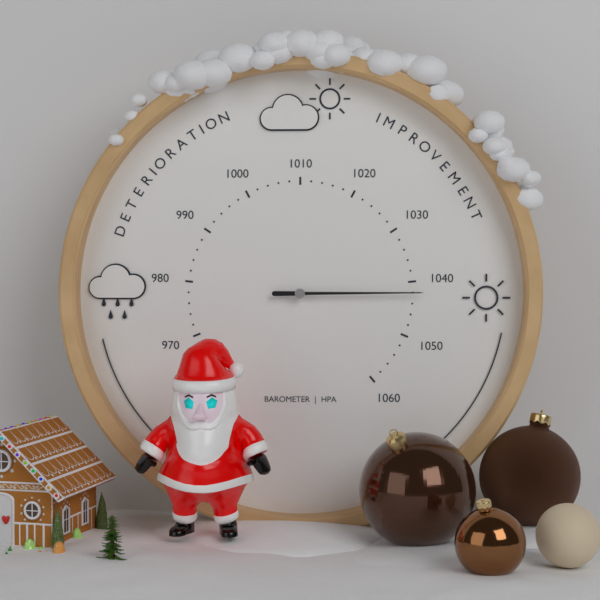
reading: 1042 hPa
